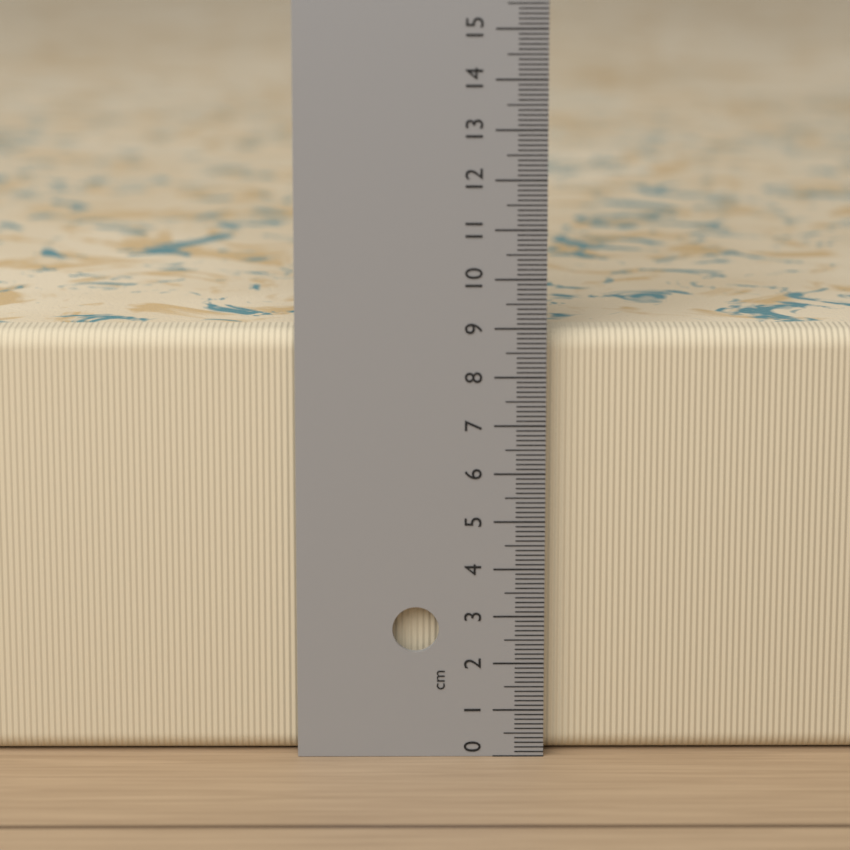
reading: 8.9 cm
